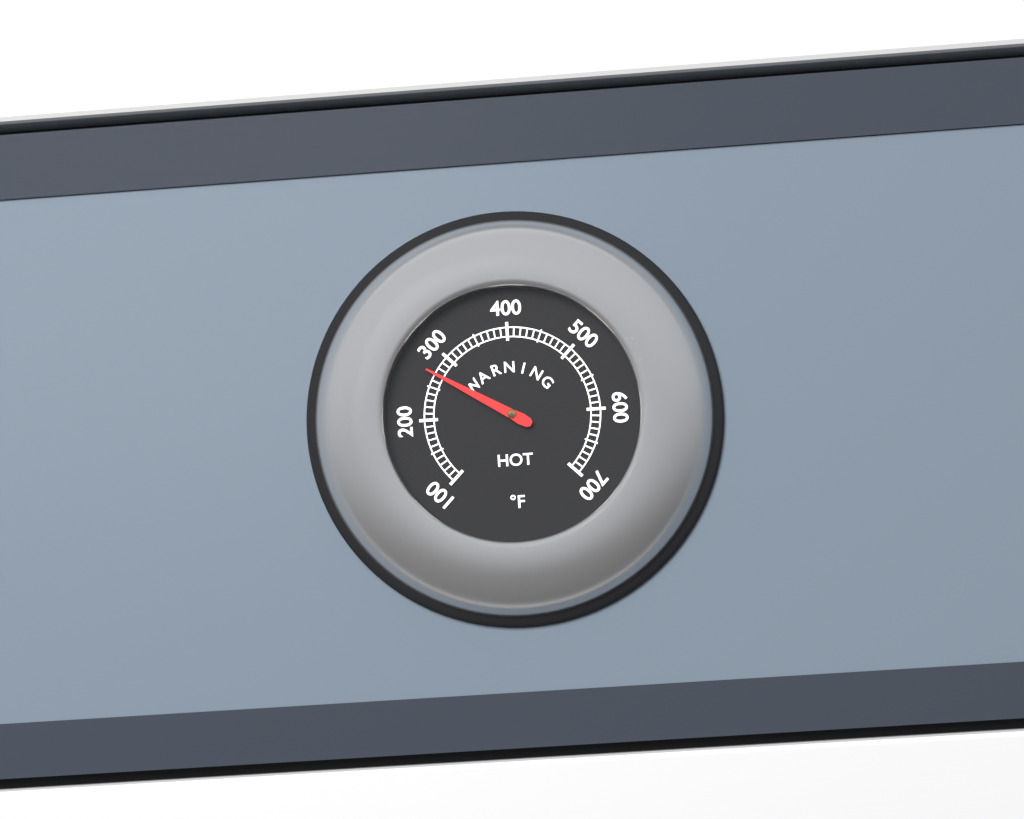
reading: 270 °F
